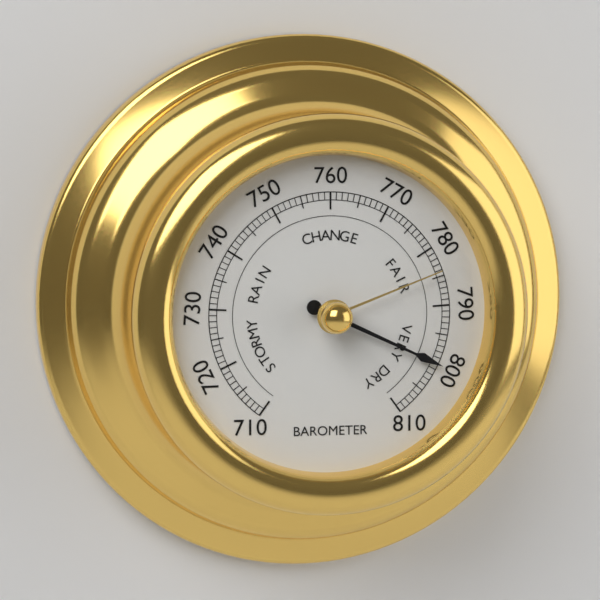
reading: 800 (no unit)
